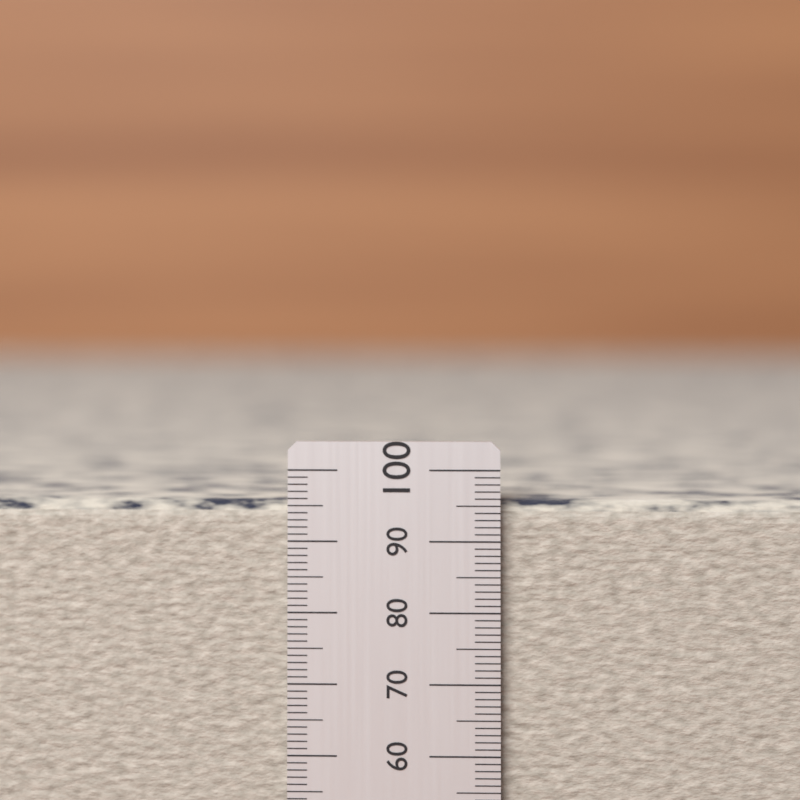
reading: 97 (no unit)
